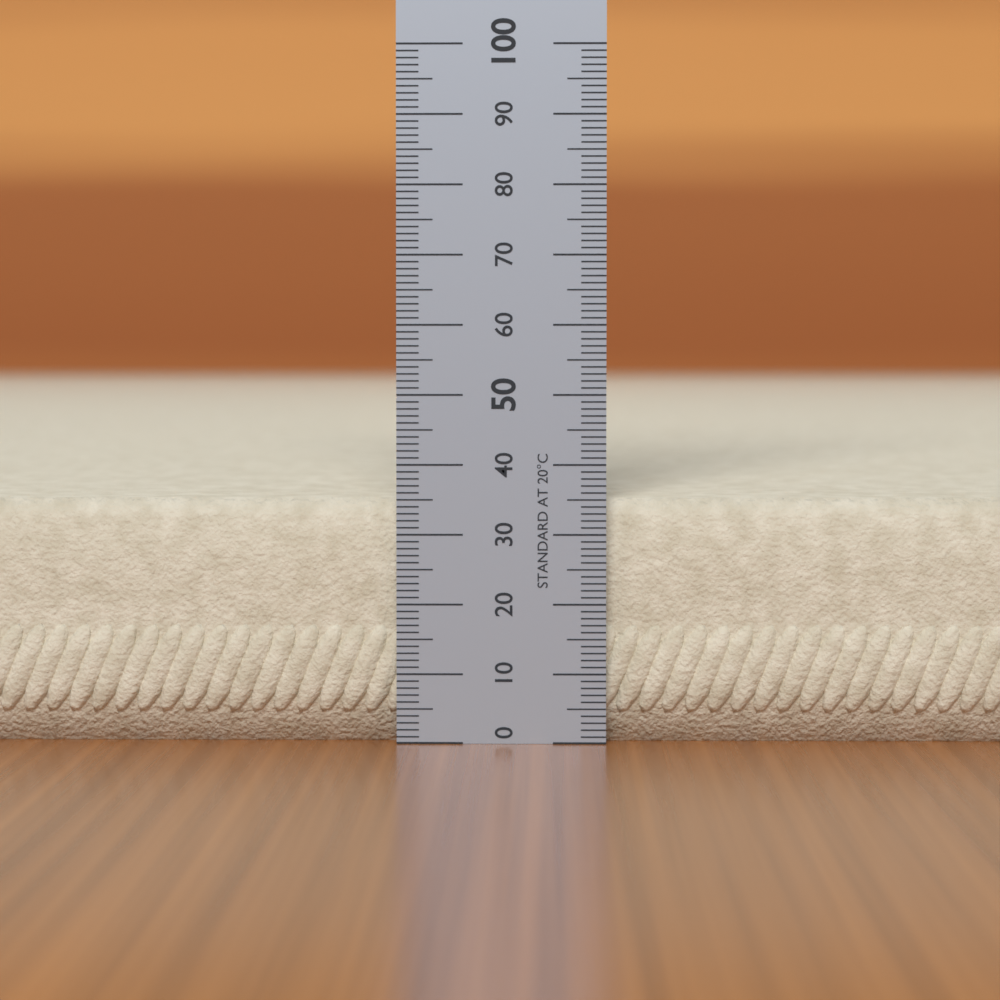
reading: 35 (no unit)
